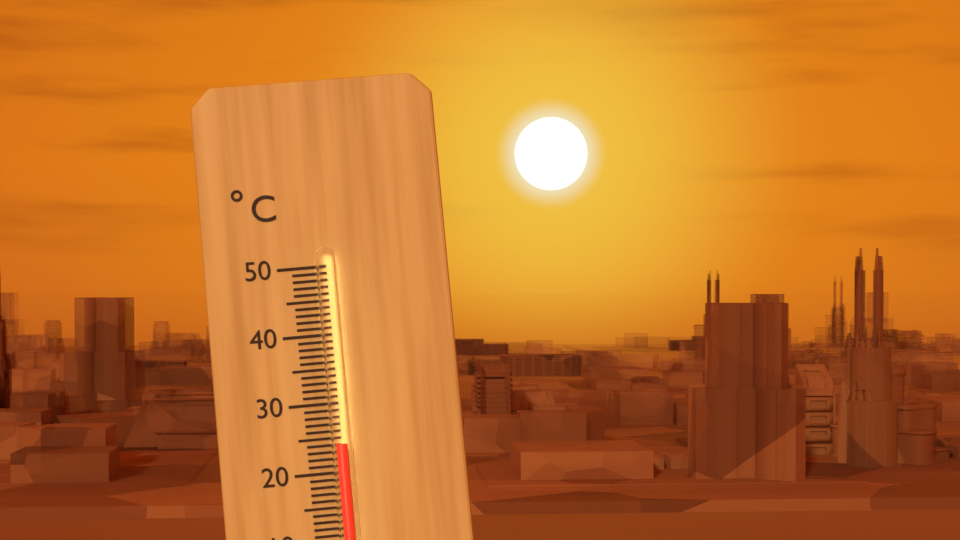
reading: 24 °C
